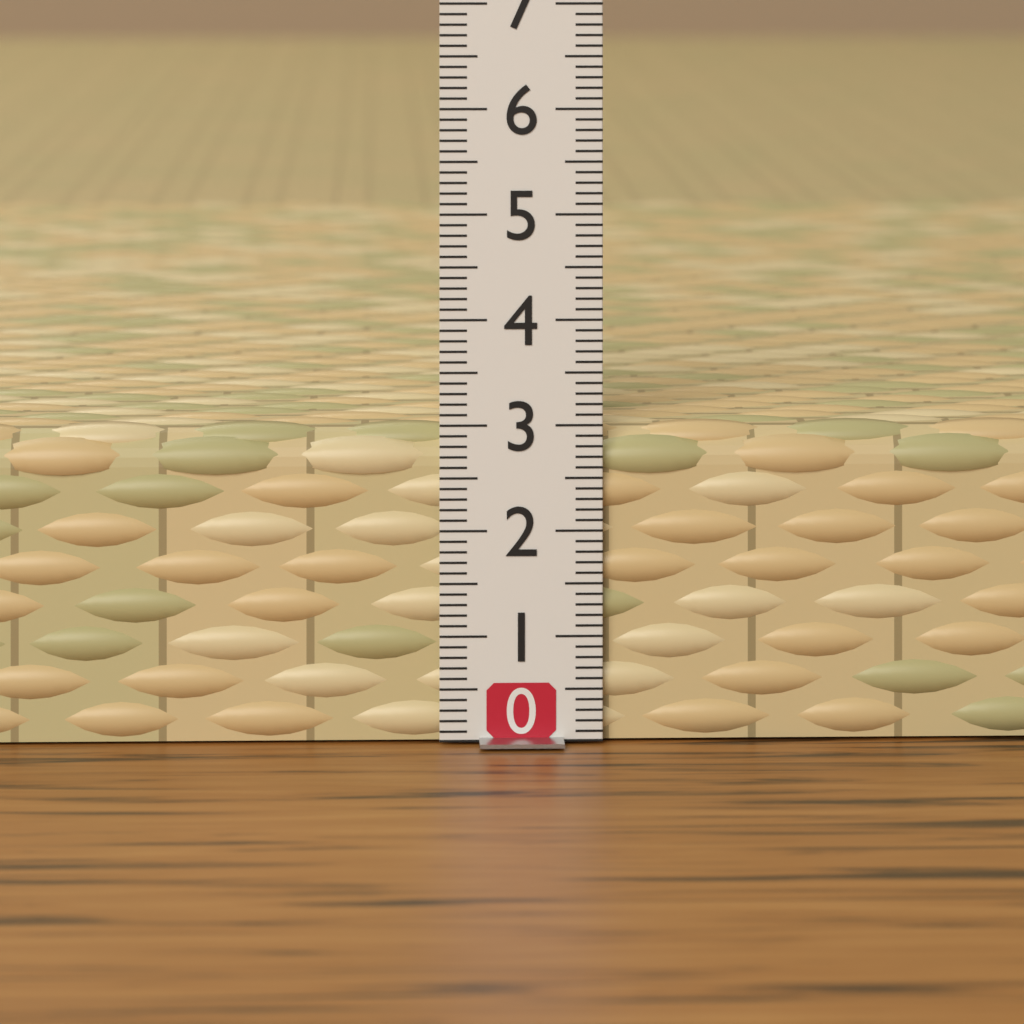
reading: 3.0 (no unit)
